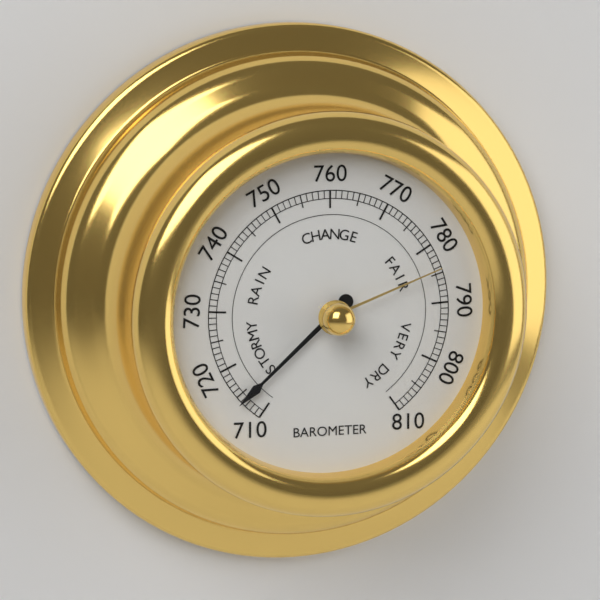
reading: 714 (no unit)
